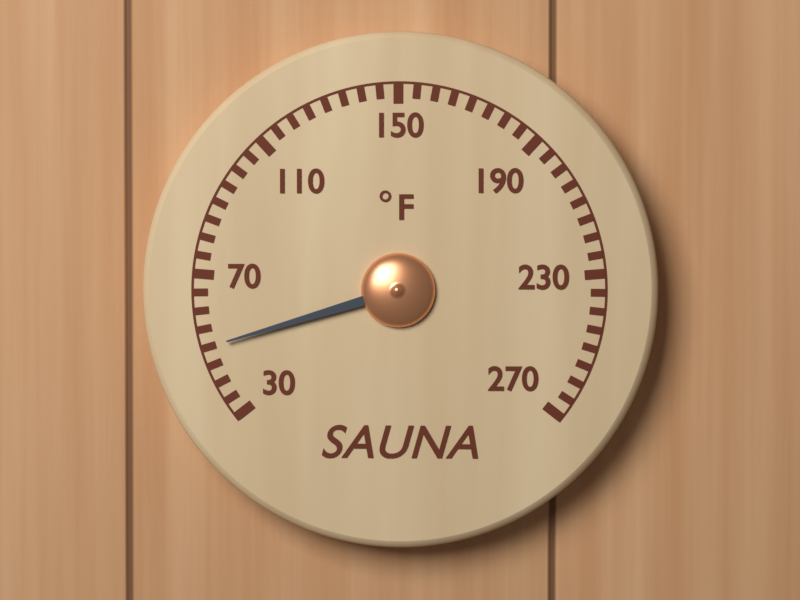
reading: 50 °F
